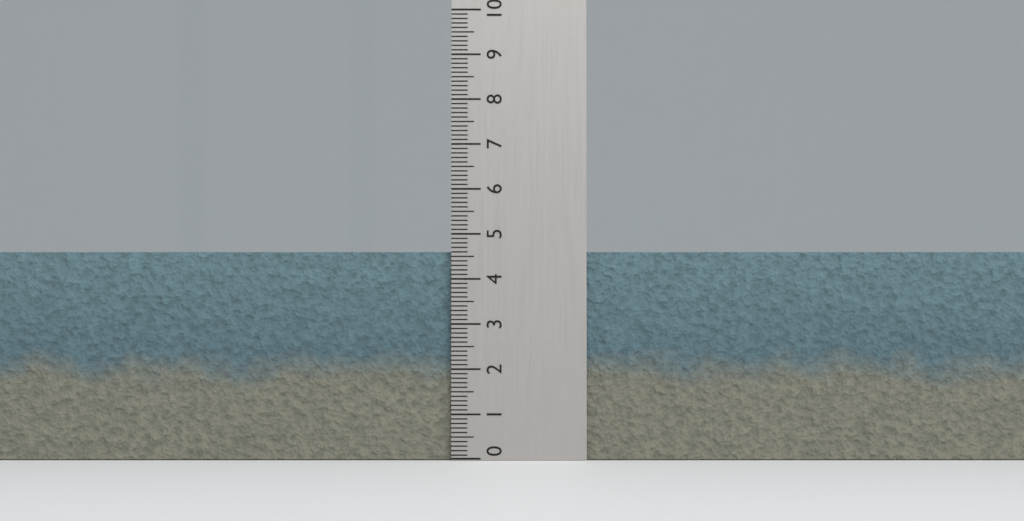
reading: 4.6 (no unit)
